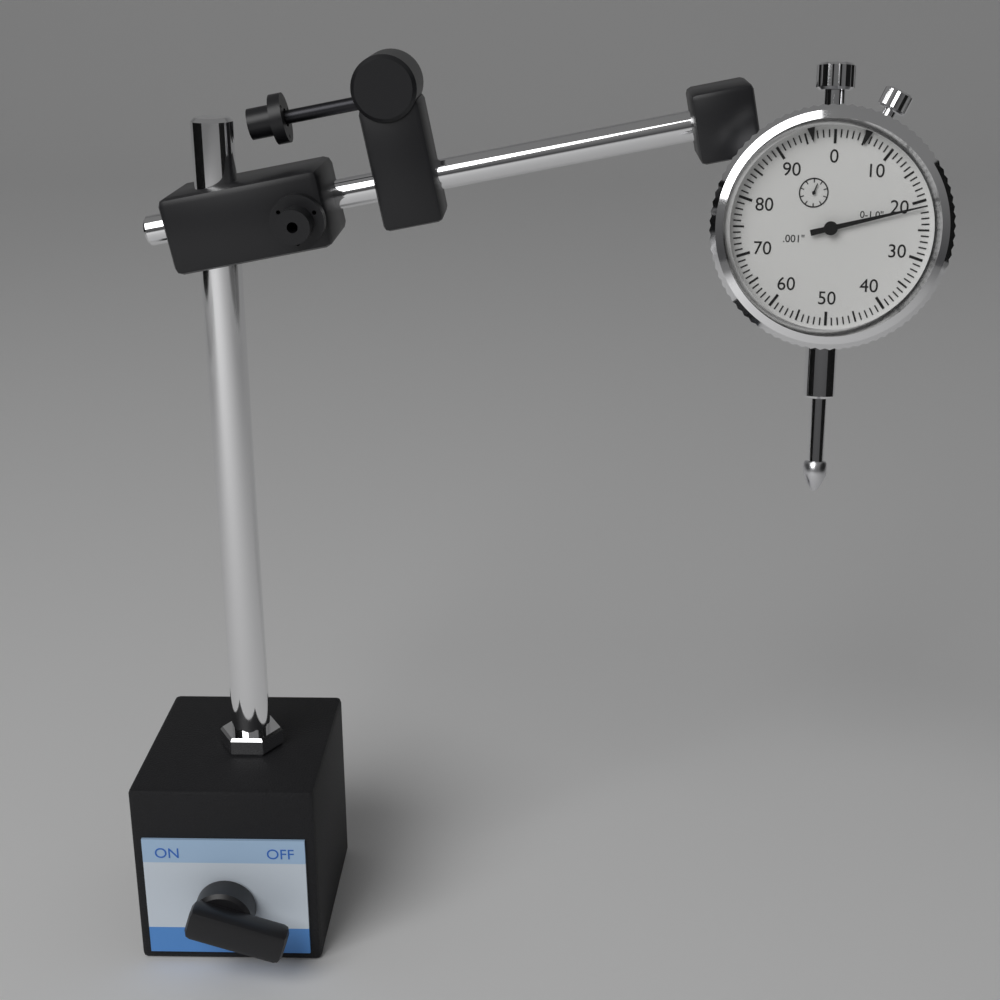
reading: 0.021 in
